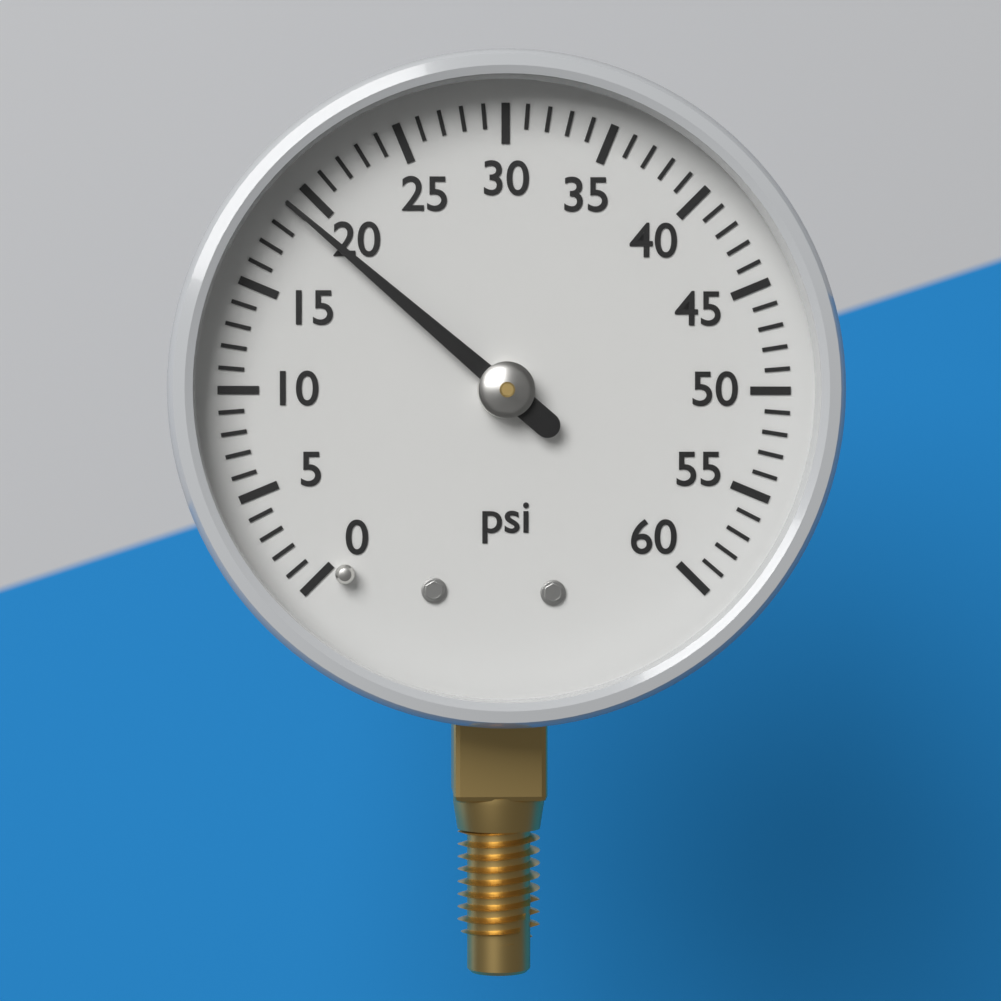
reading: 19 psi
